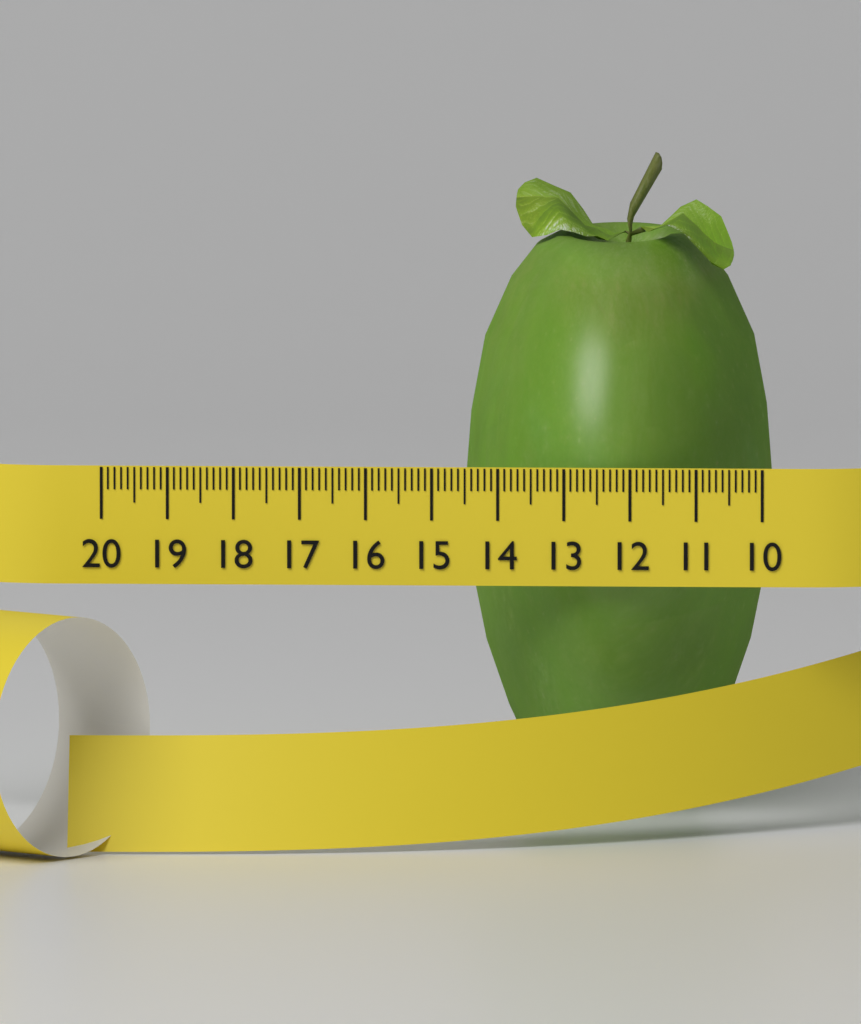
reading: 14.7 (no unit)
